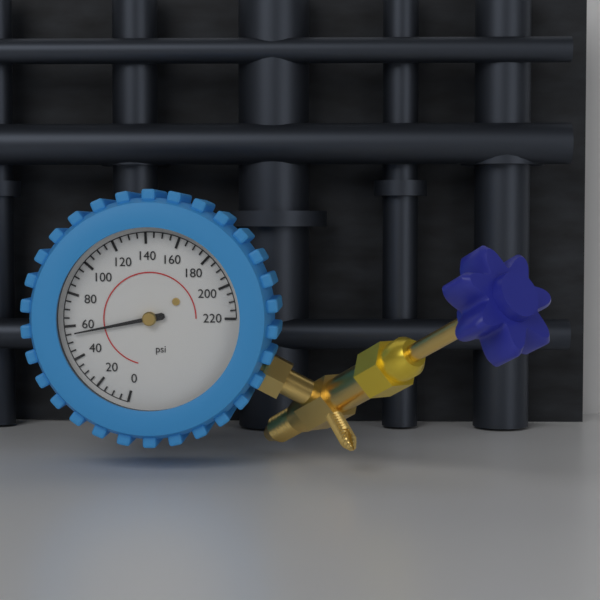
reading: 55 psi
